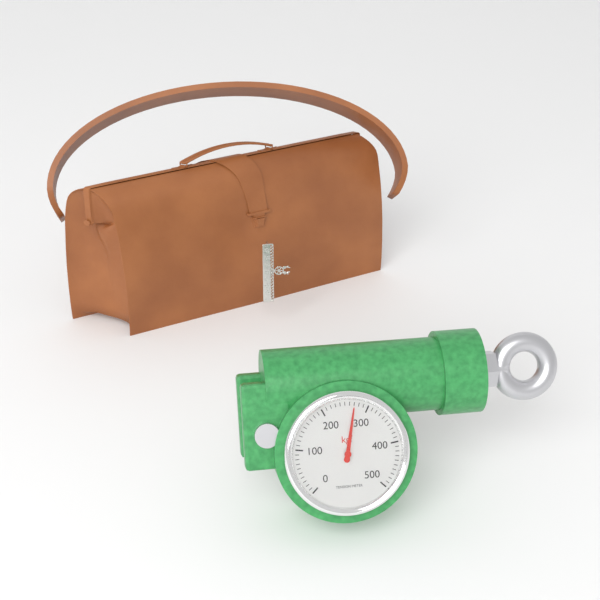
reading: 270 kgf
